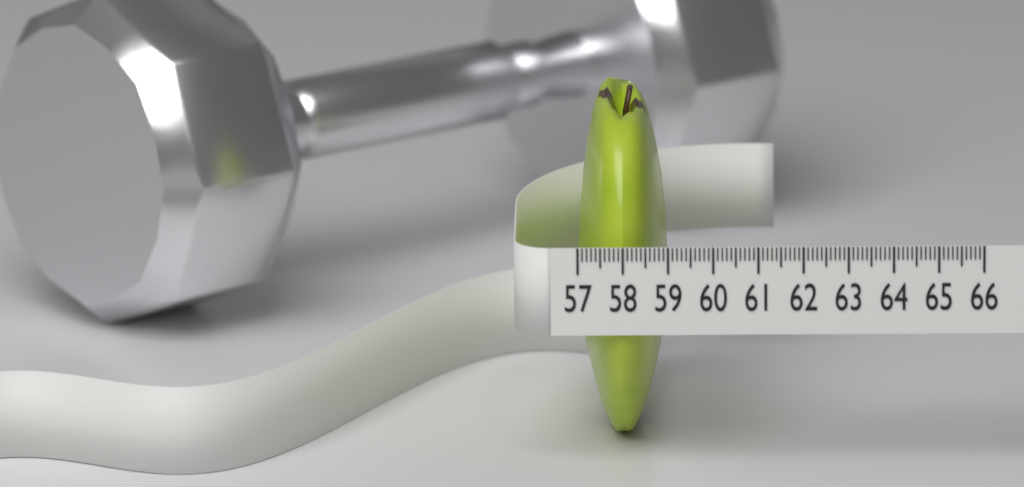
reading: 59.0 (no unit)
